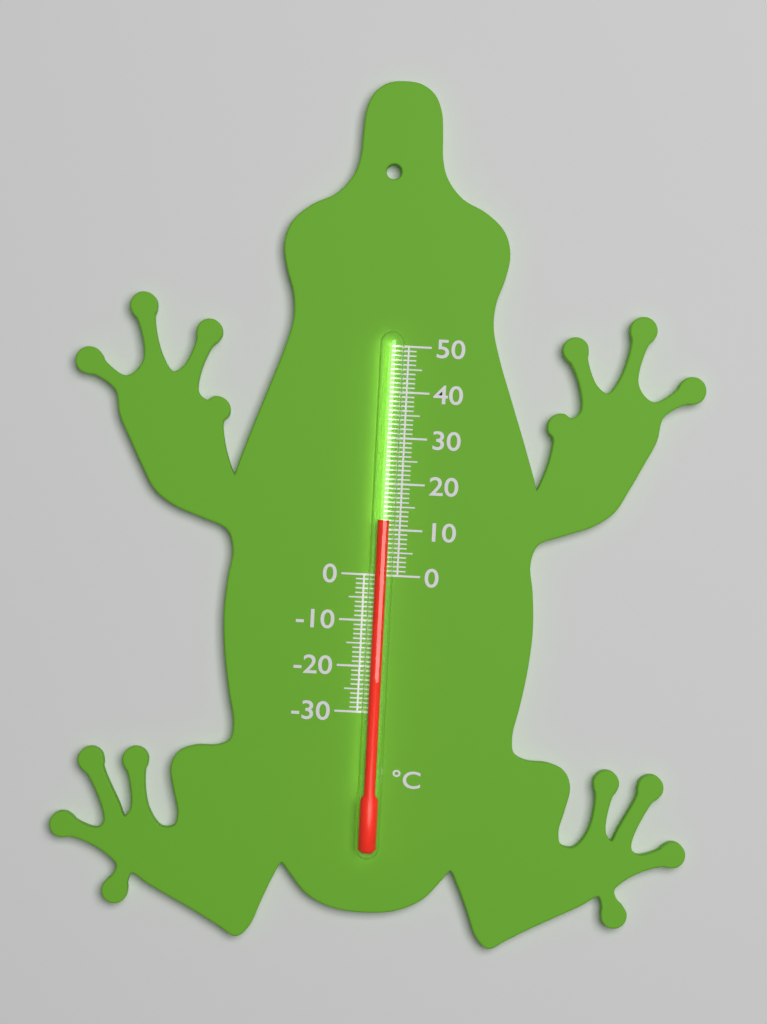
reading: 12 °C
